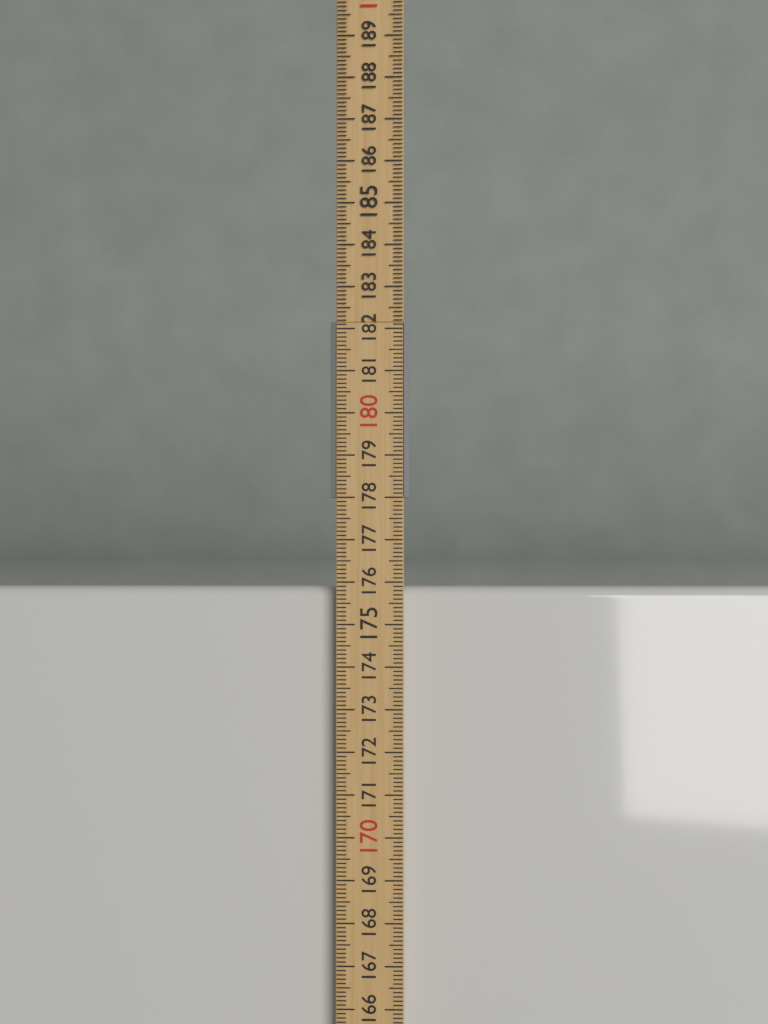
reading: 175.9 cm
